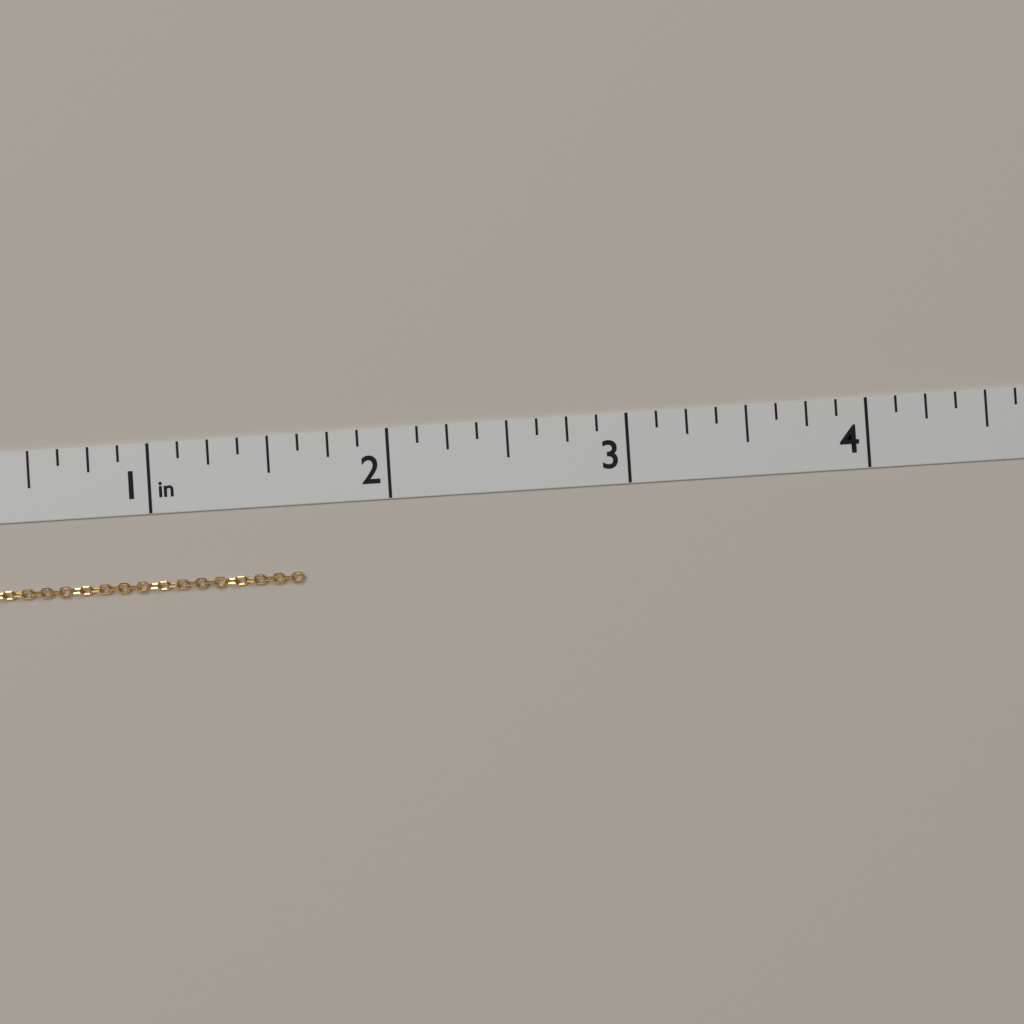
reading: 1.625 in
